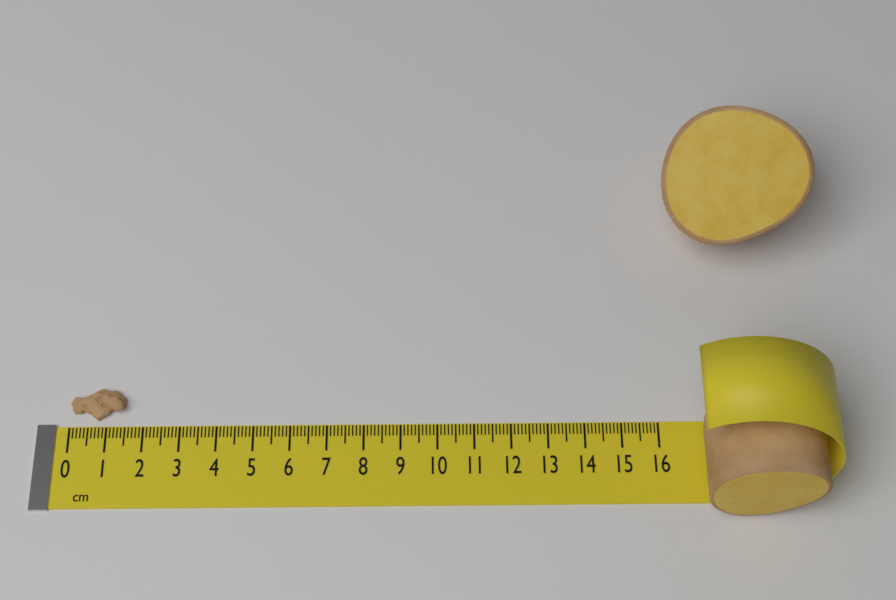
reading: 1.5 cm
